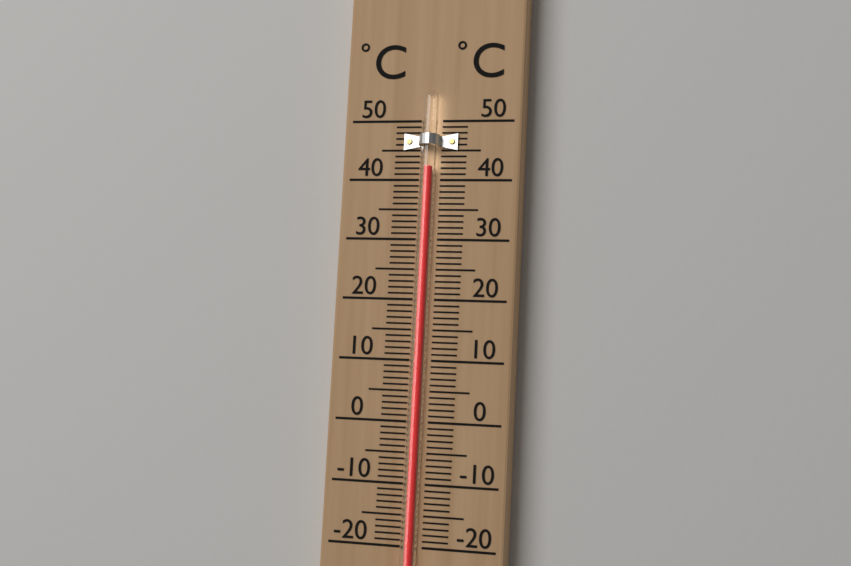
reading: 42 °C
